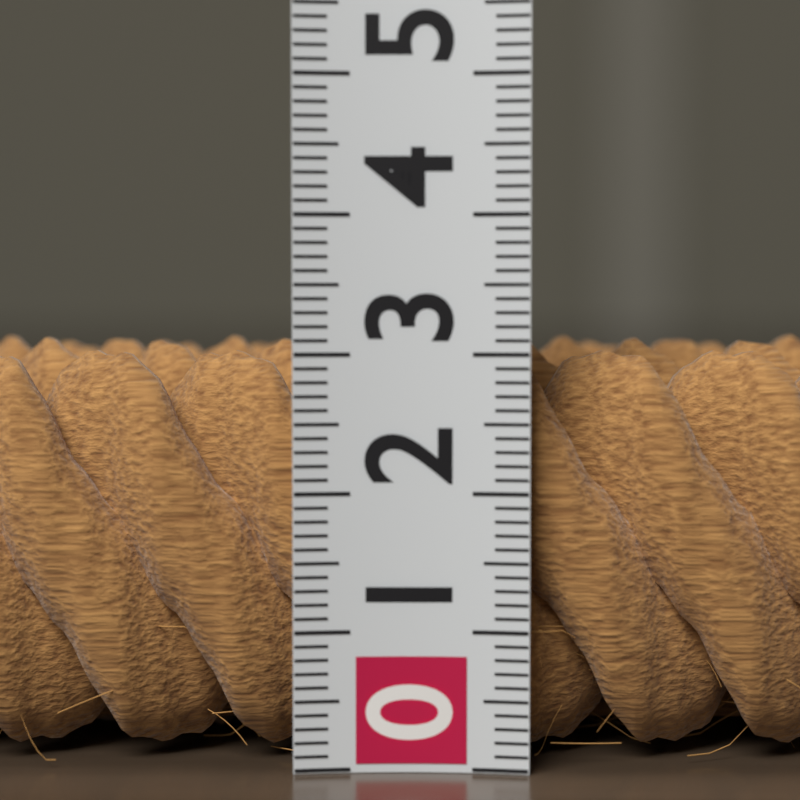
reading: 3.1 (no unit)
